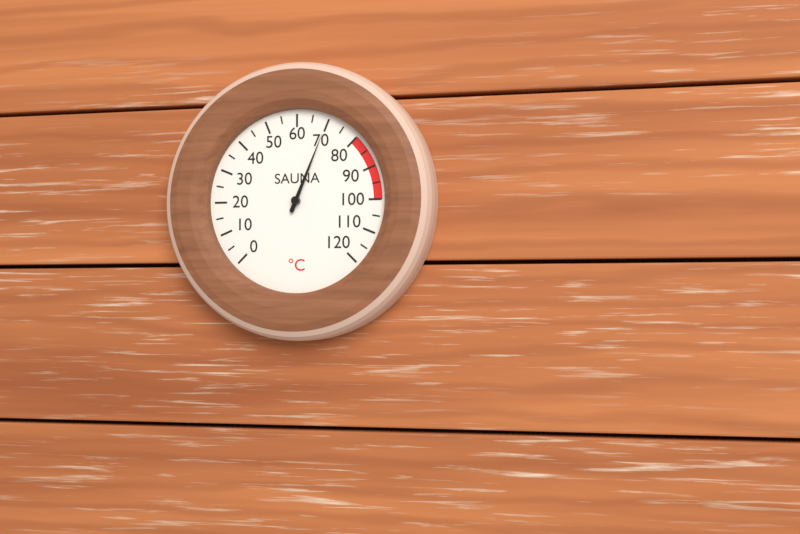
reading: 70 °C
